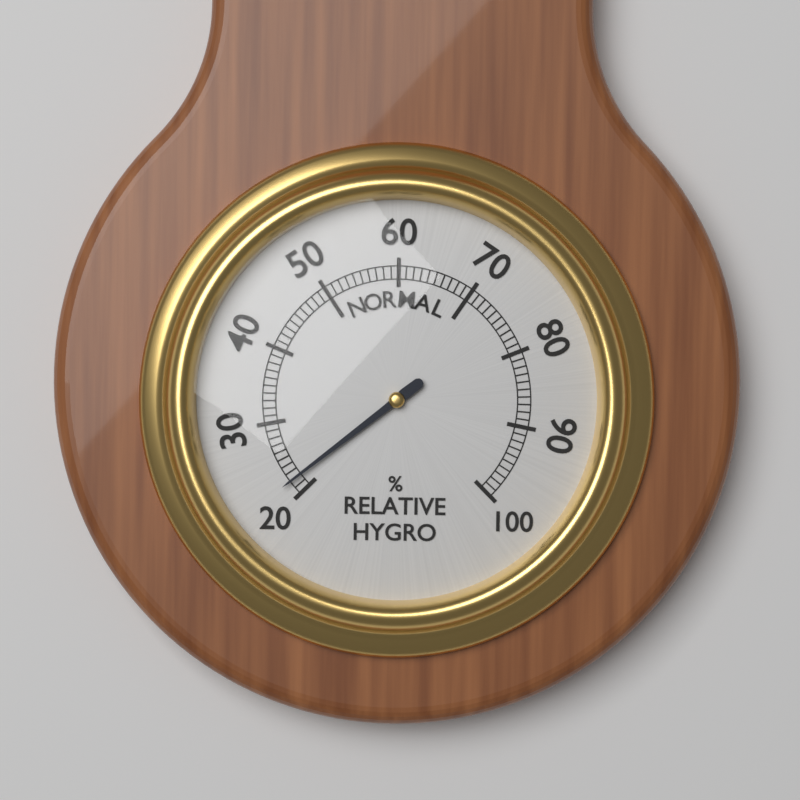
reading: 22 %
